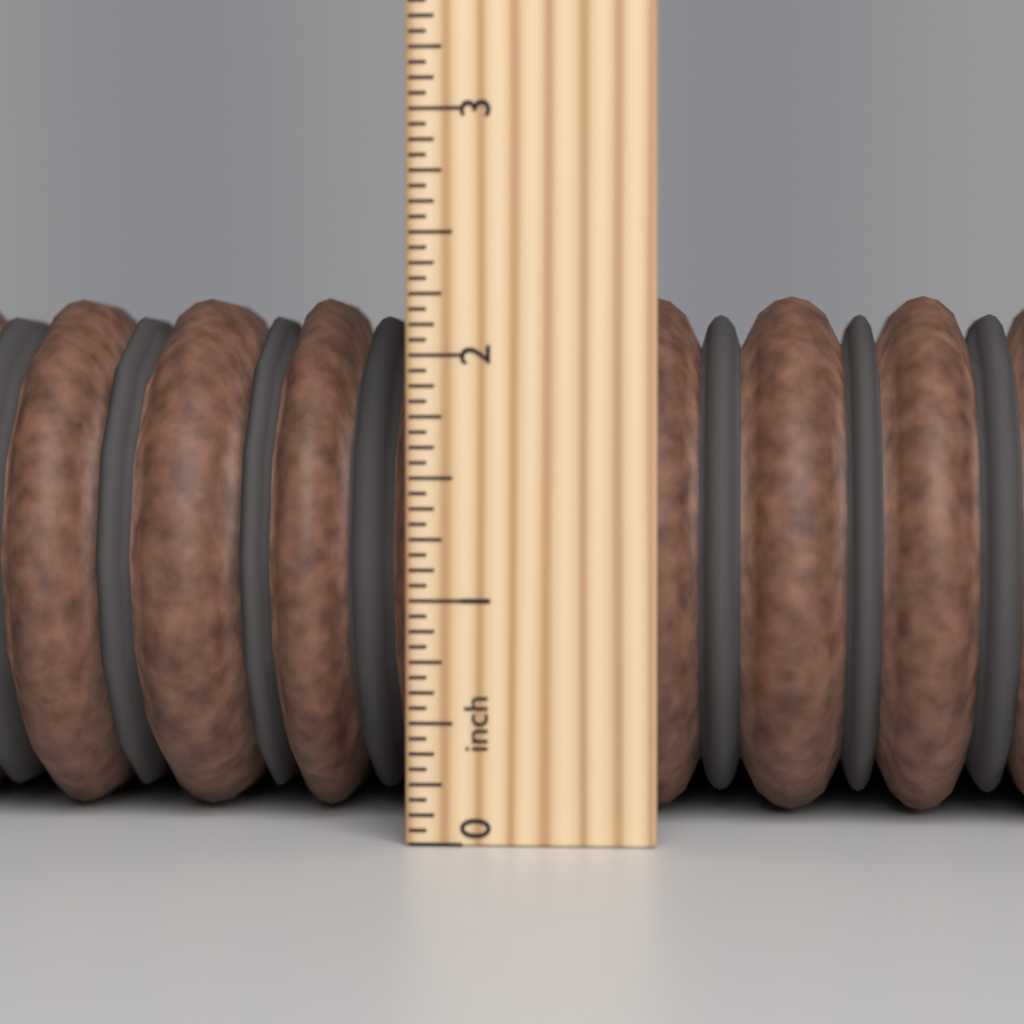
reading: 2.3125 inch
